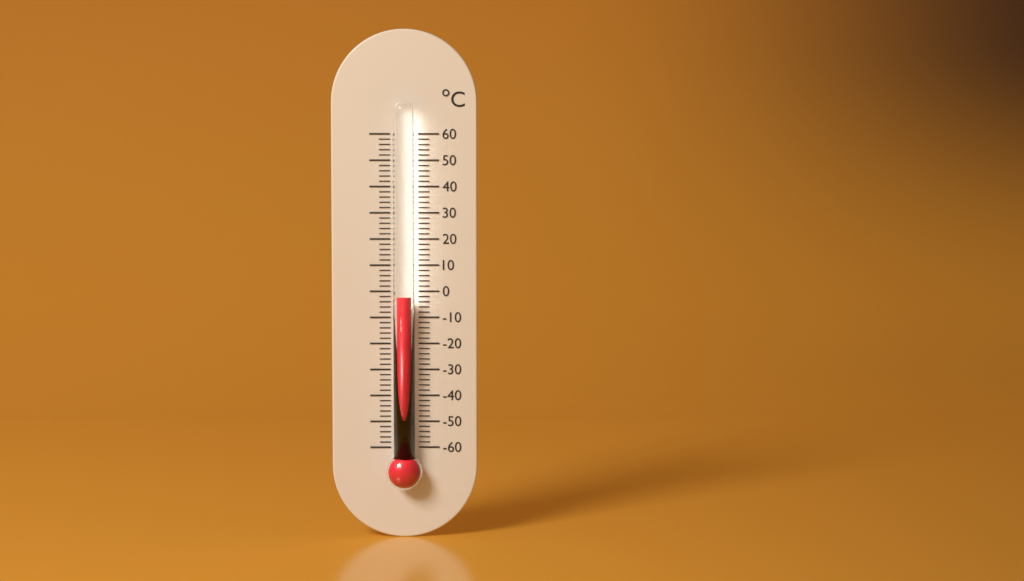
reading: -2 °C
